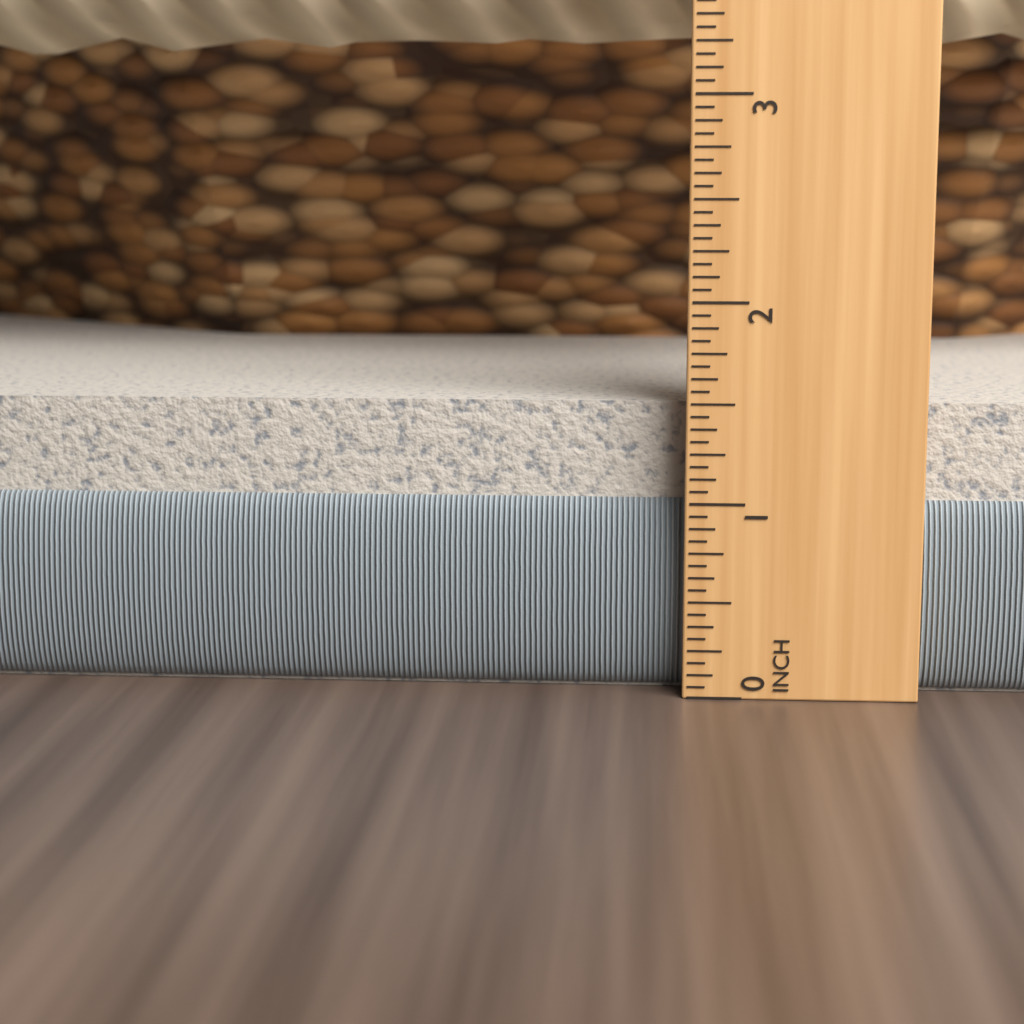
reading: 1.5000 in
